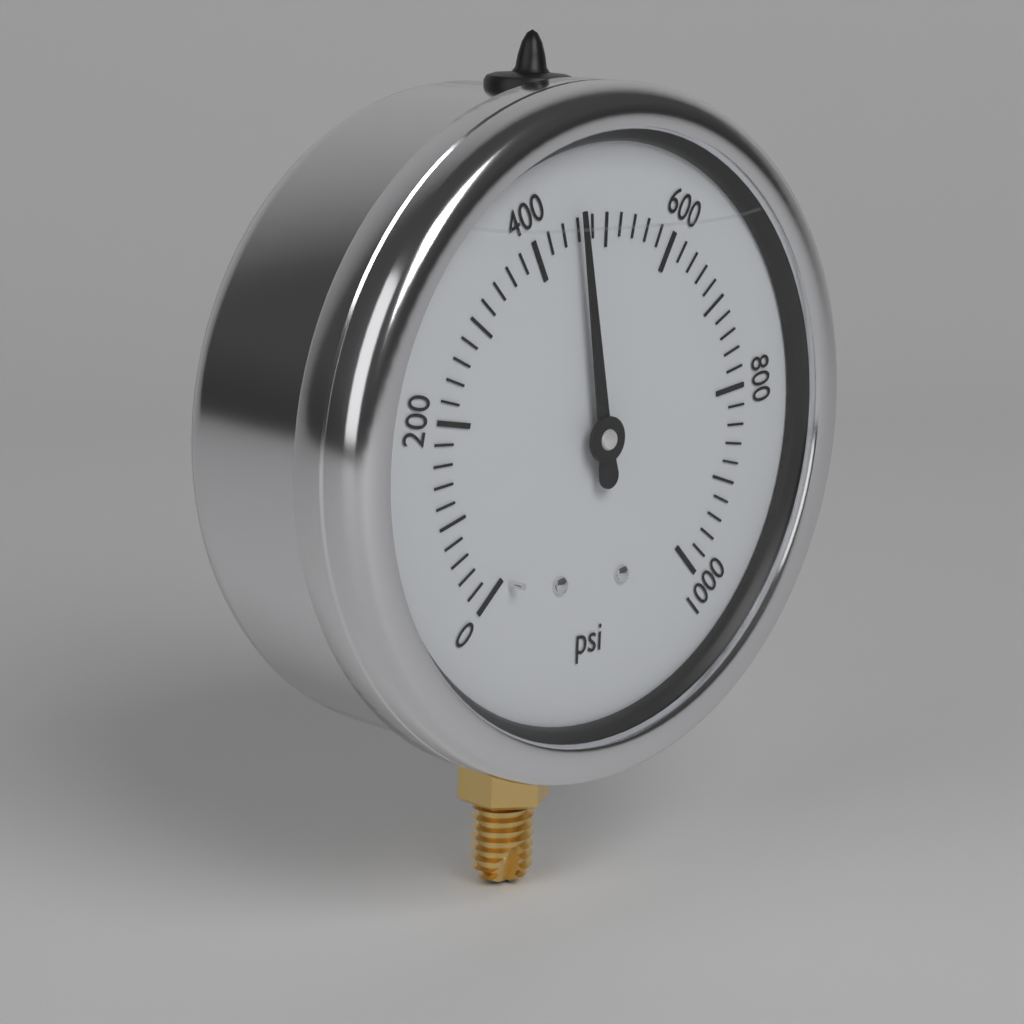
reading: 460 psi
